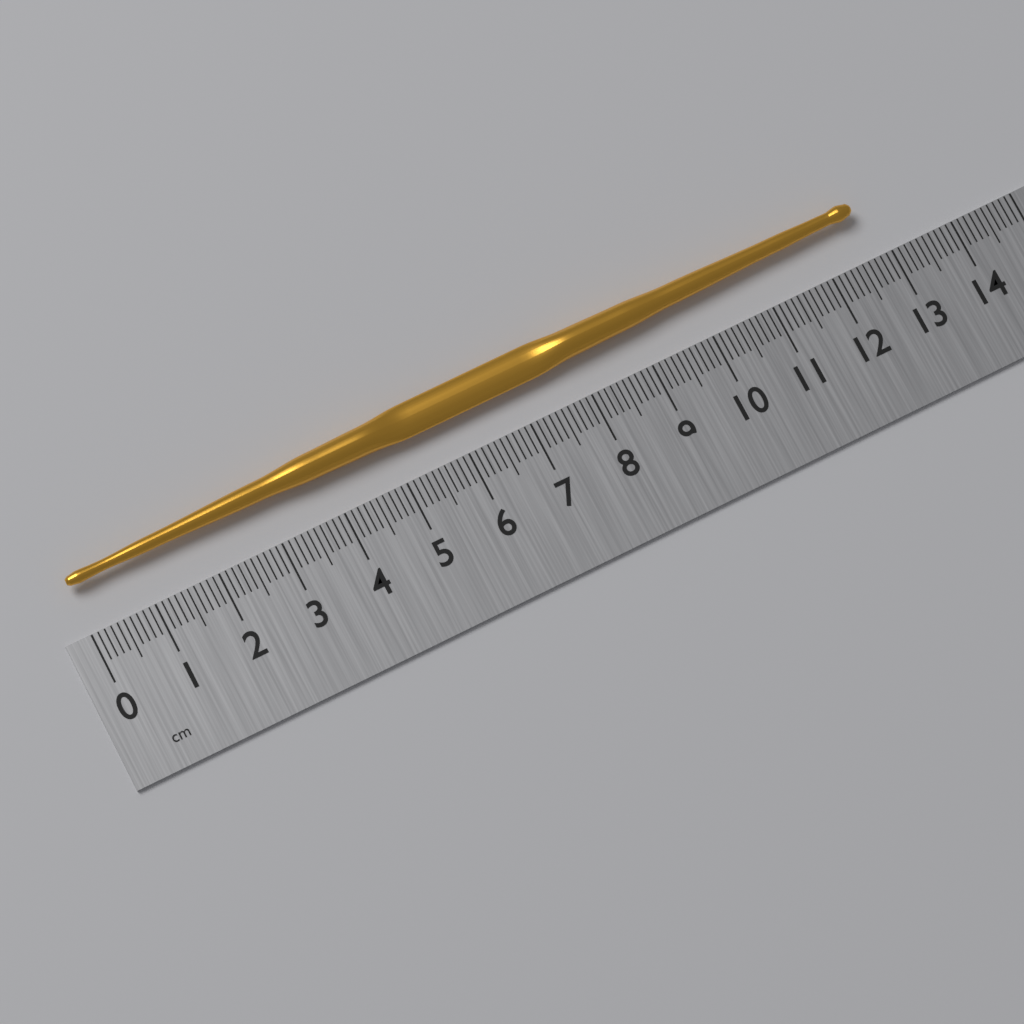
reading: 12.7 cm
